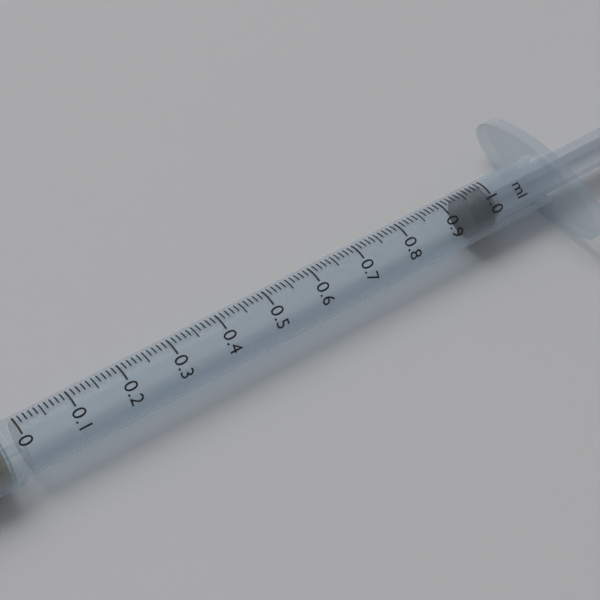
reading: 0.95 ml
